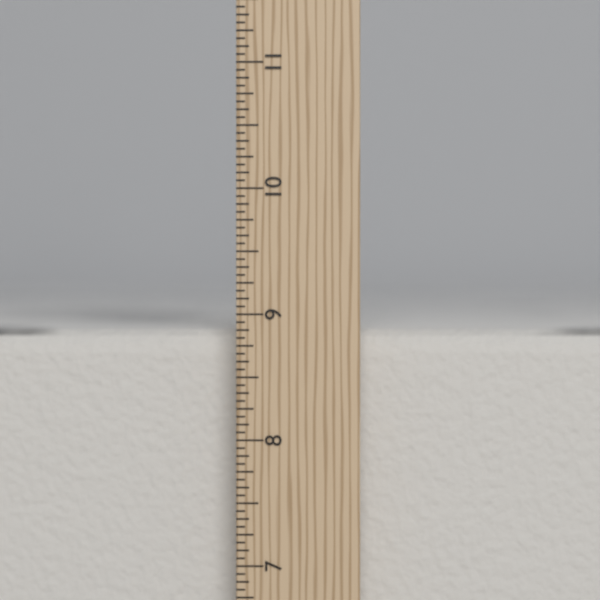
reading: 8.8750 in
